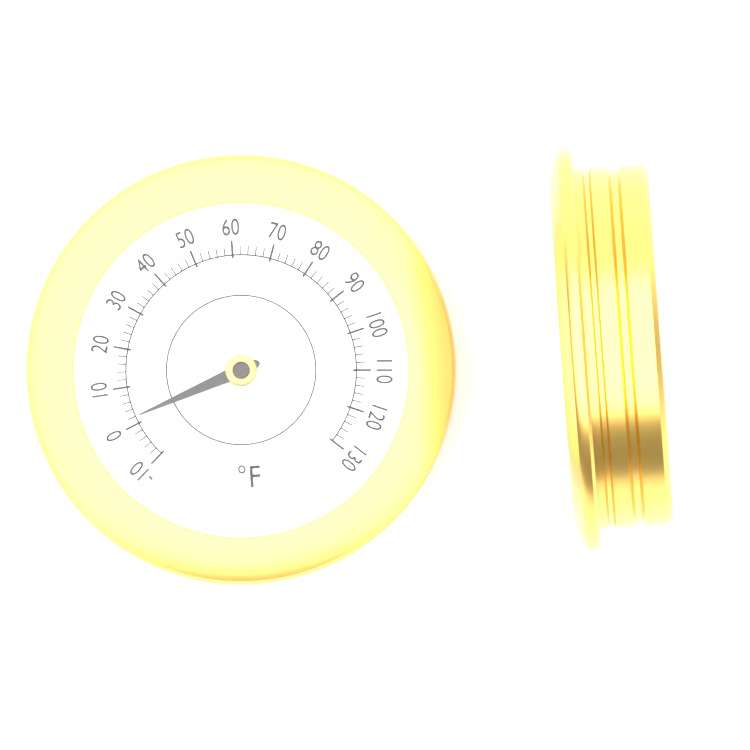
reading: 2 °F
